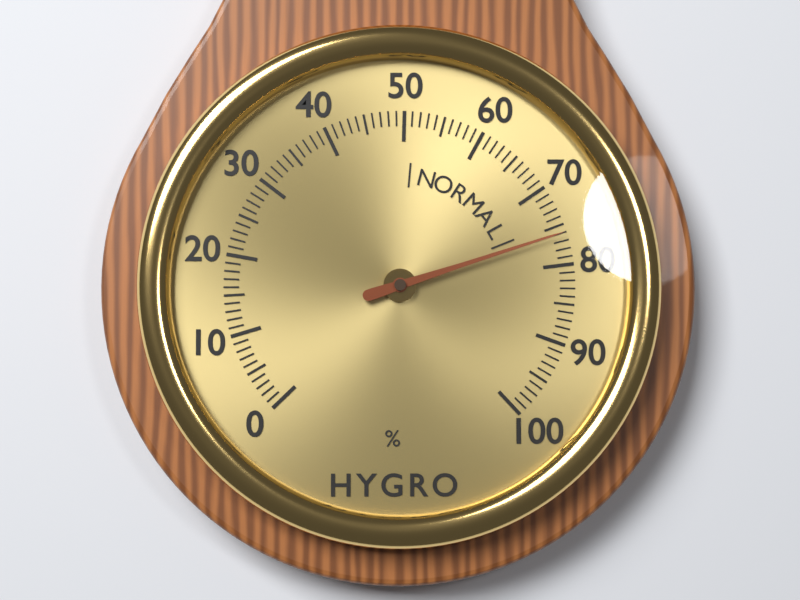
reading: 76 %
